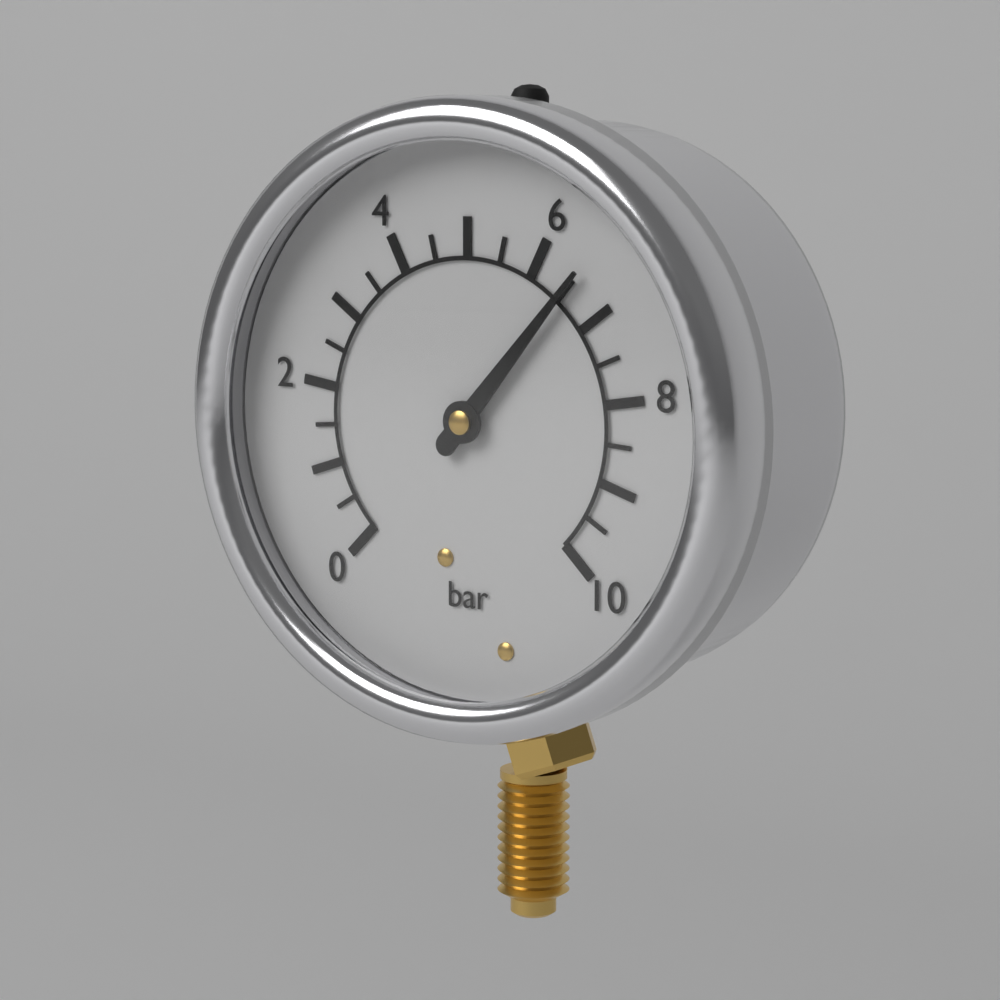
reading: 6.5 bar
